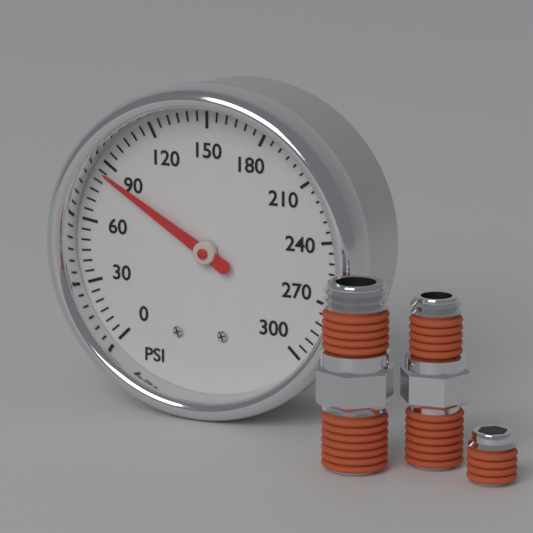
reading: 85 psi
